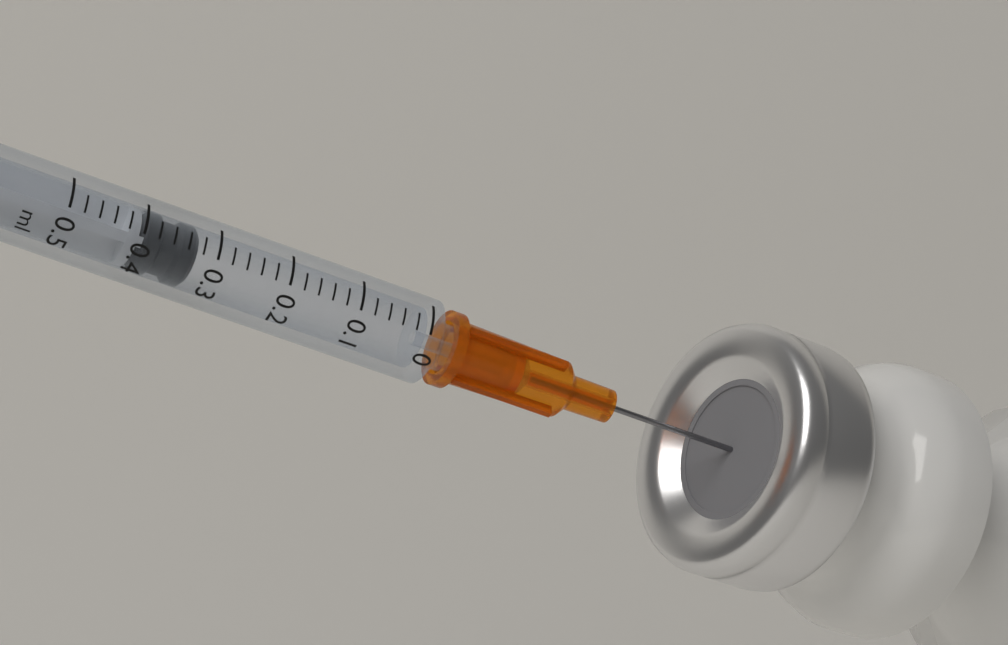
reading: 0.32 ml
